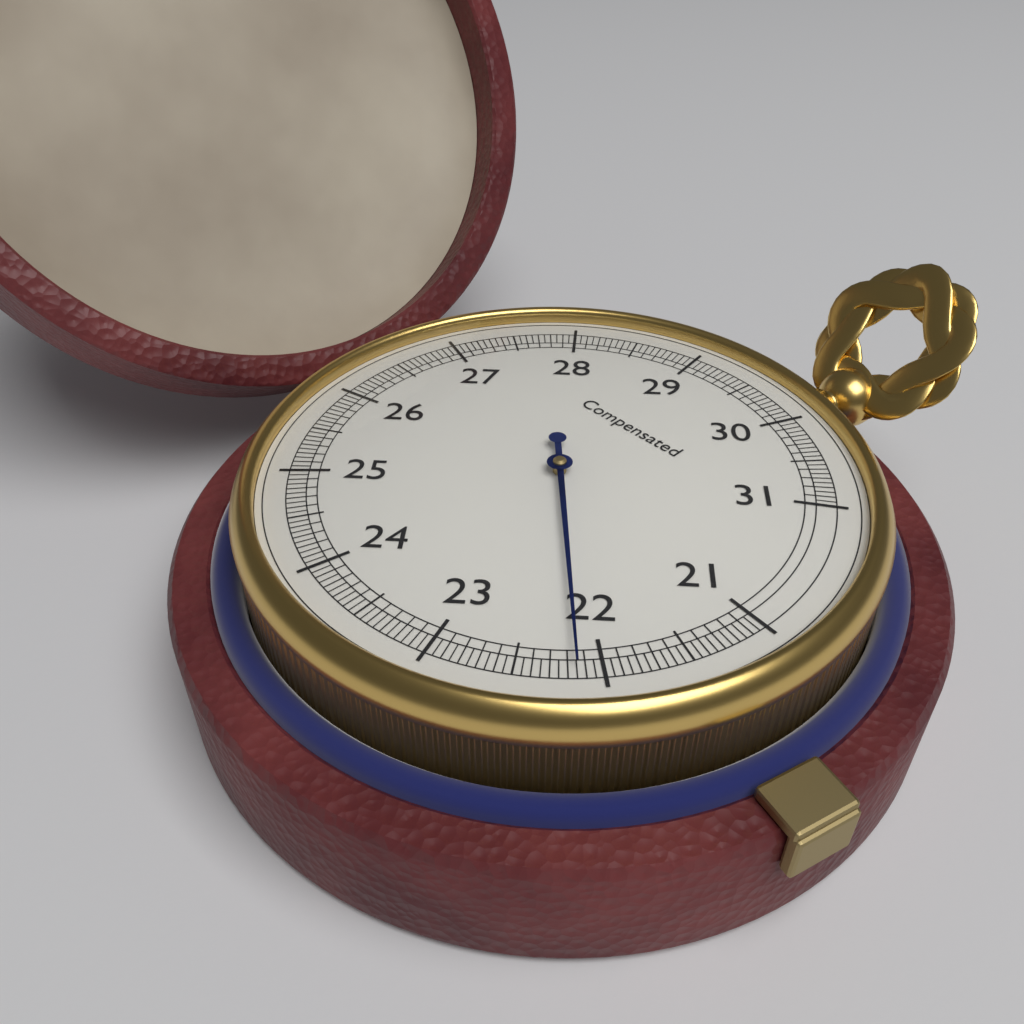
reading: 22.15 (no unit)
